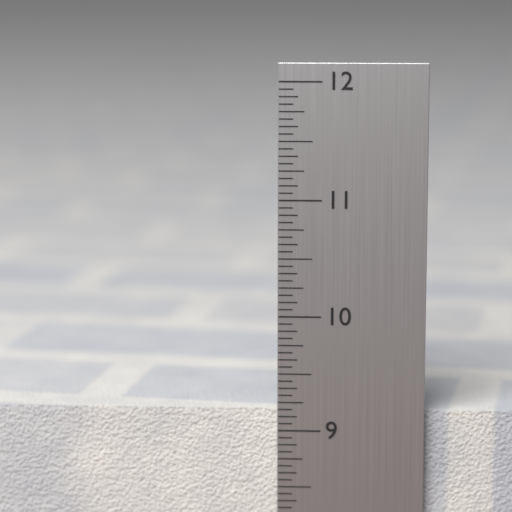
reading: 9.1875 in
